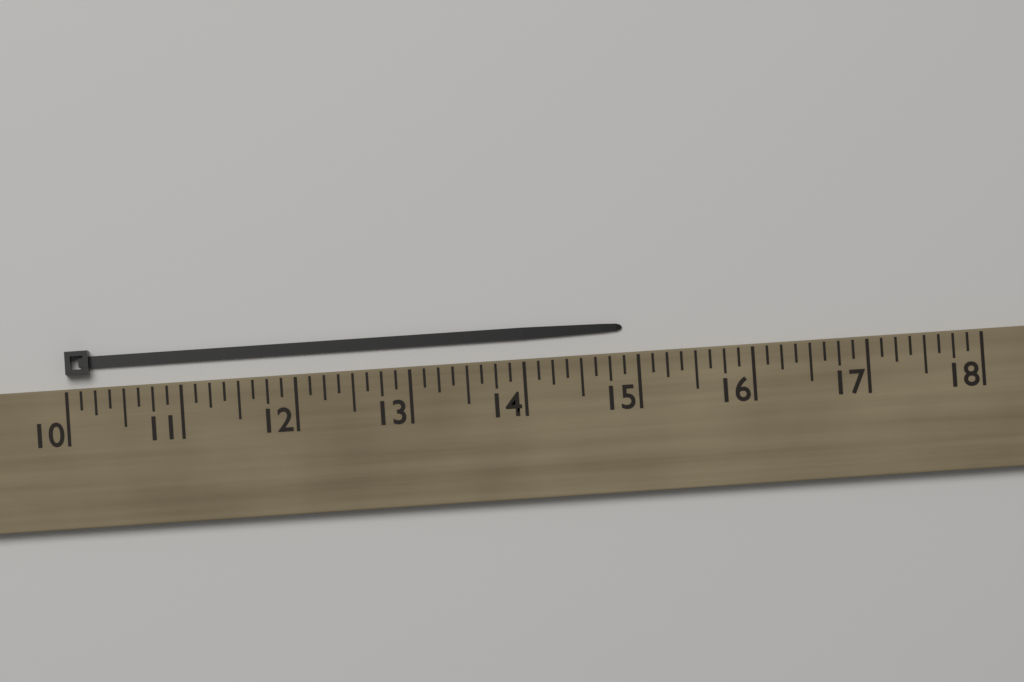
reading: 14.875 (no unit)
